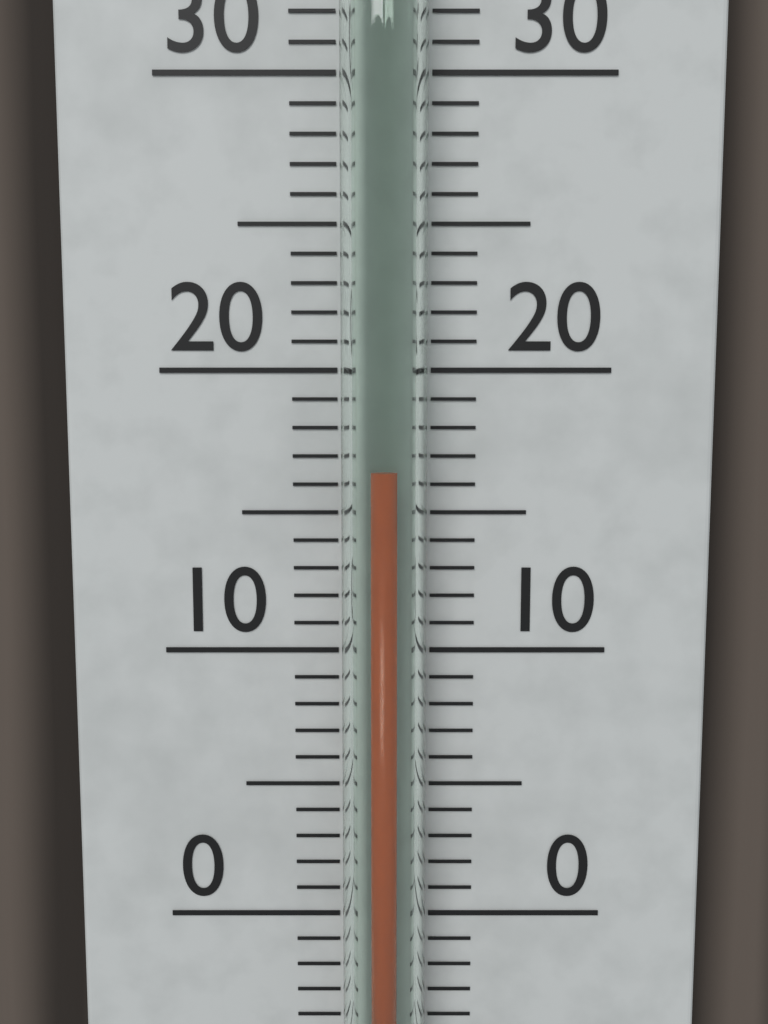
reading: 16.5 °C
